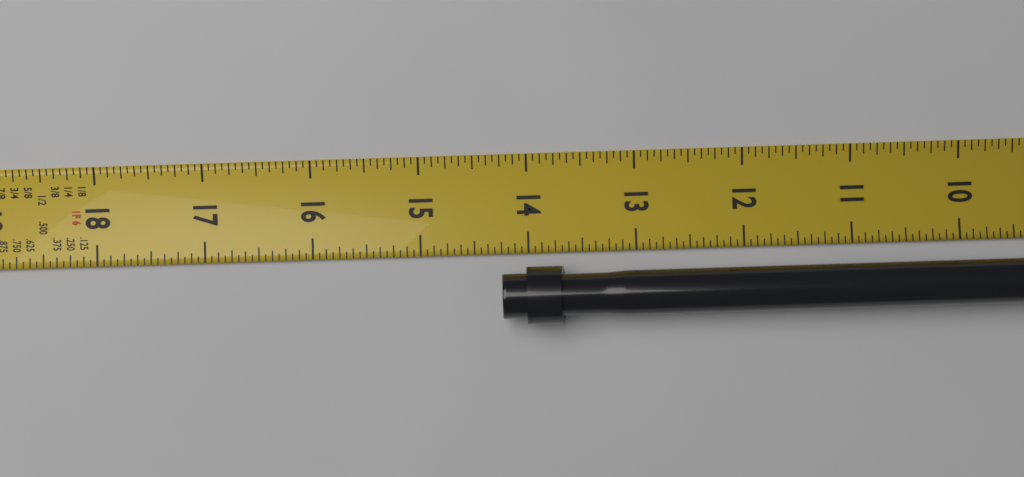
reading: 14.2500 in
